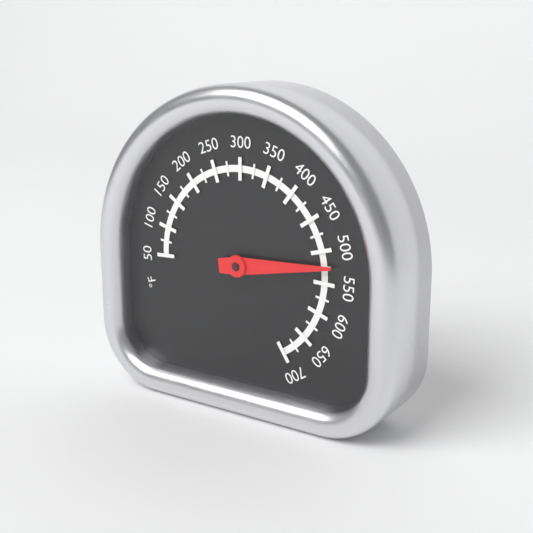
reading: 525 °F
